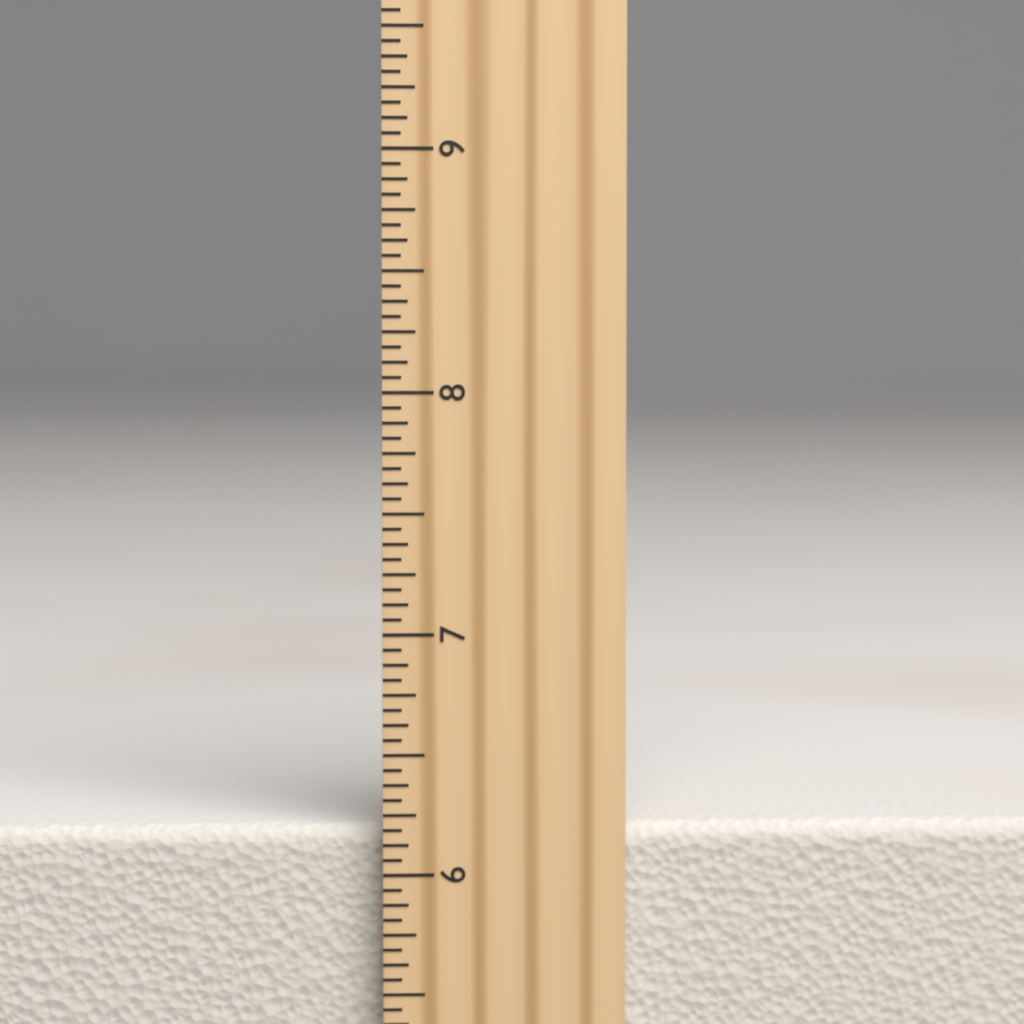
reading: 6.1875 inch
